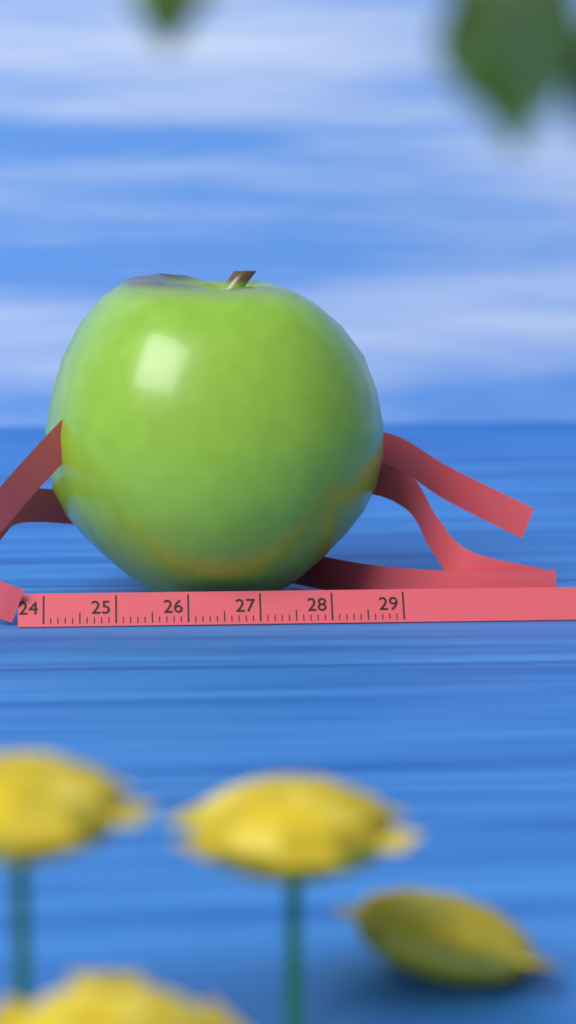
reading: 28.9 cm
